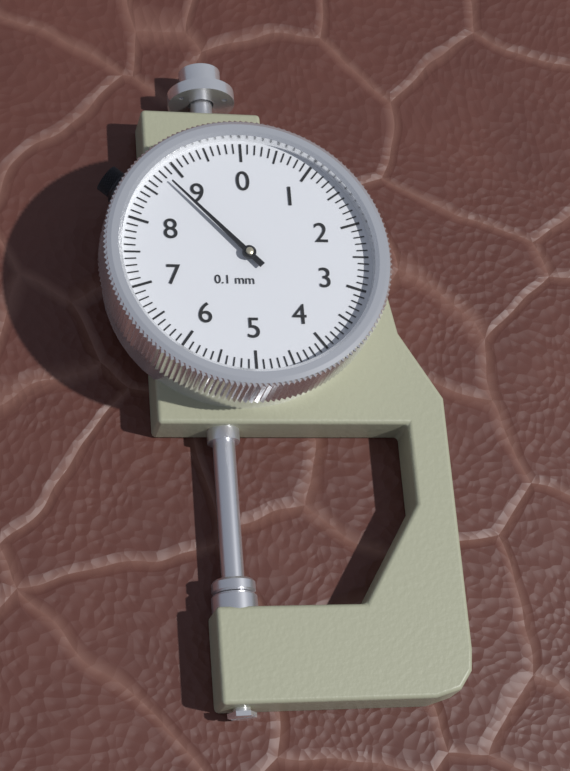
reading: 8.8 mm
